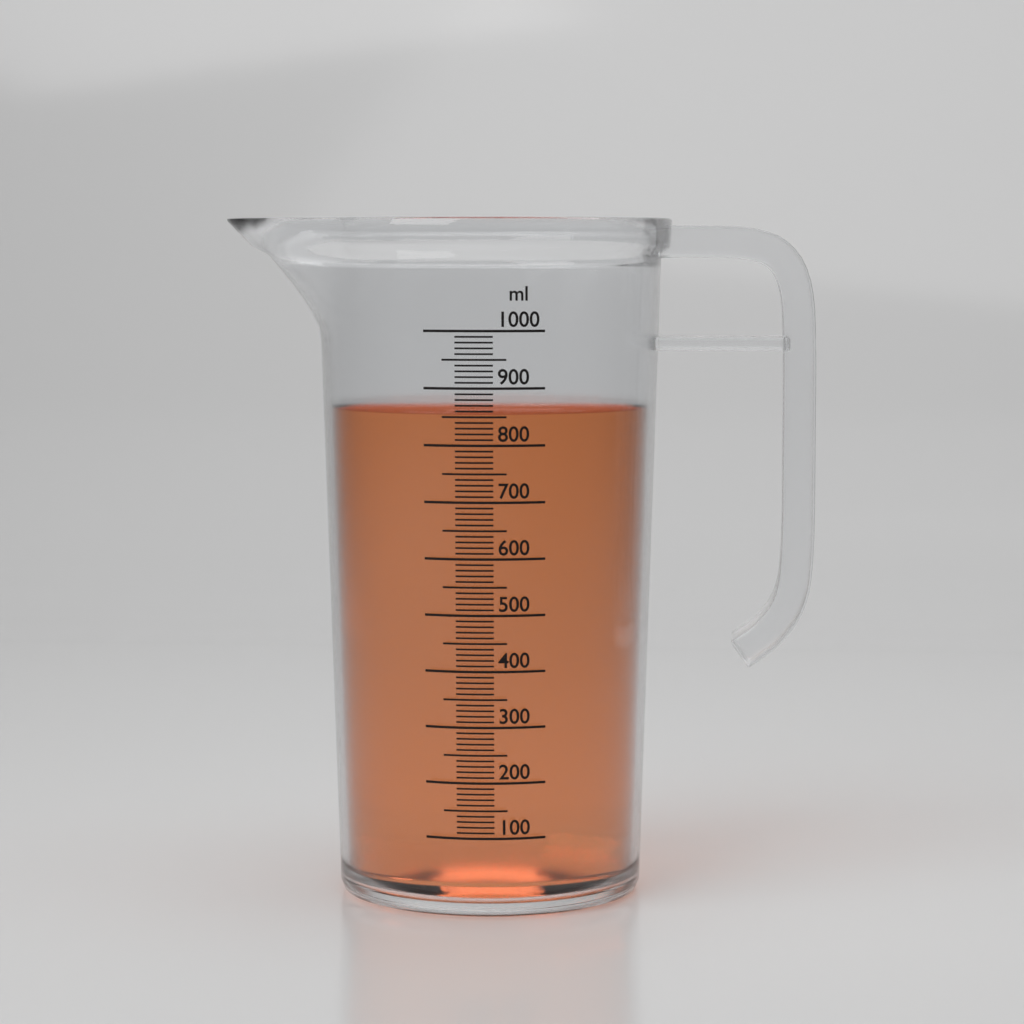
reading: 860 ml
